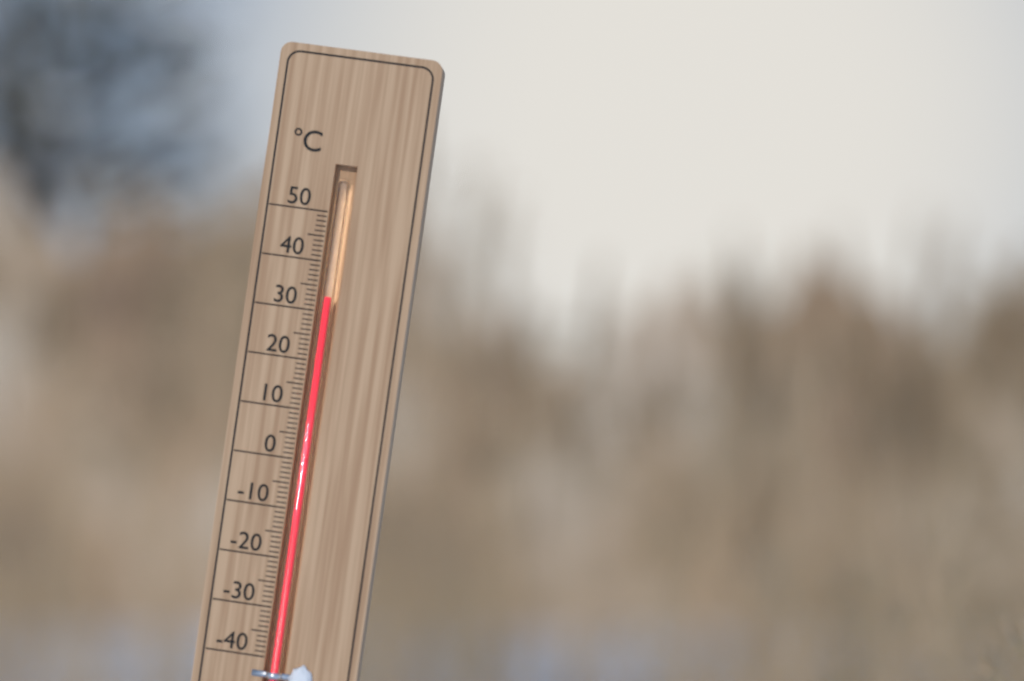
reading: 33 °C
